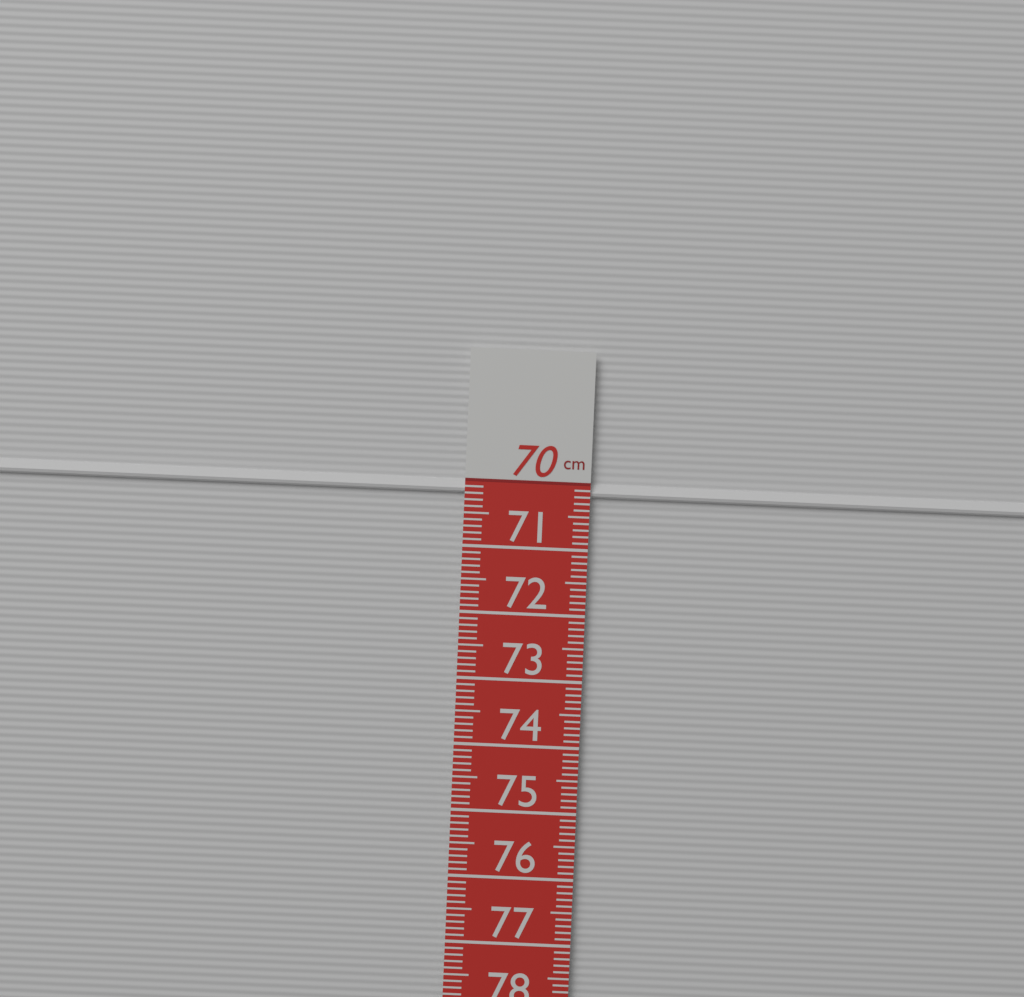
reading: 70.2 cm
